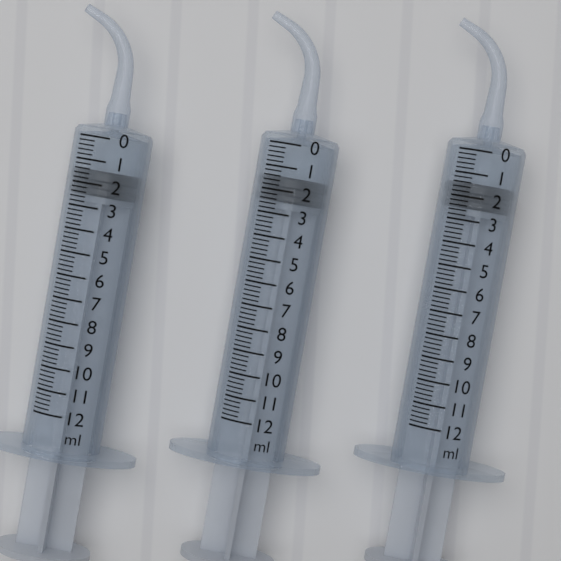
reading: 1.4 ml
